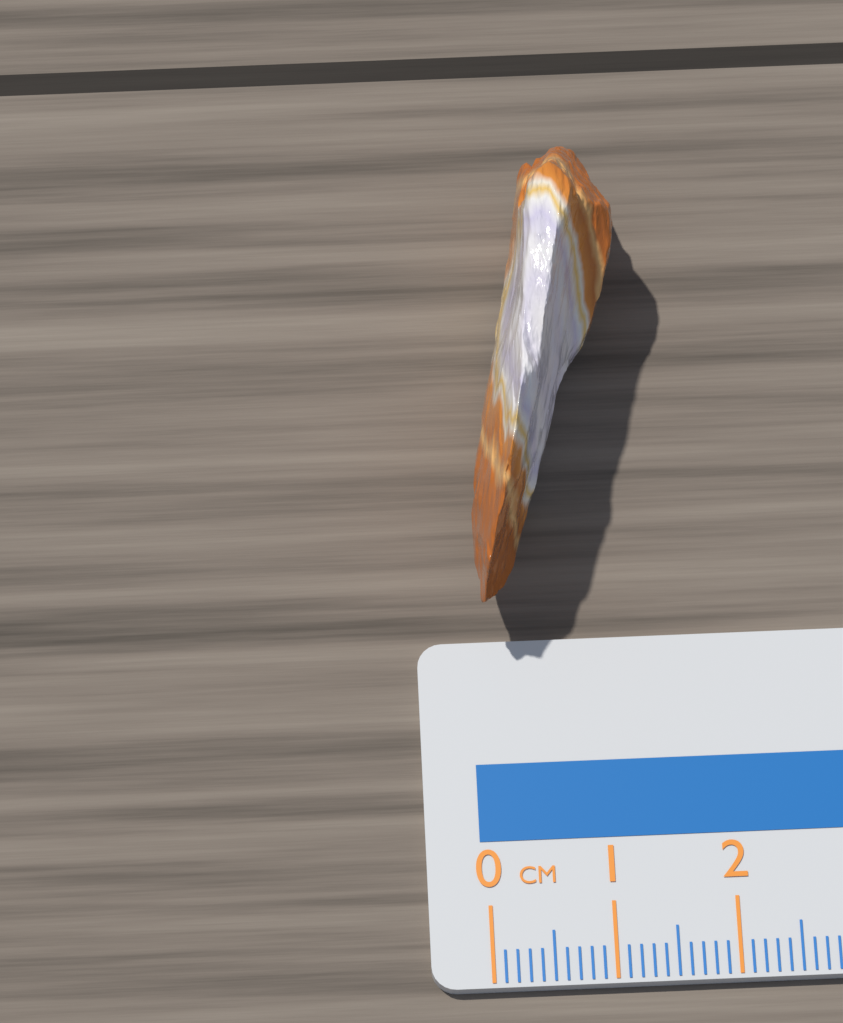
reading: 1.3 cm
